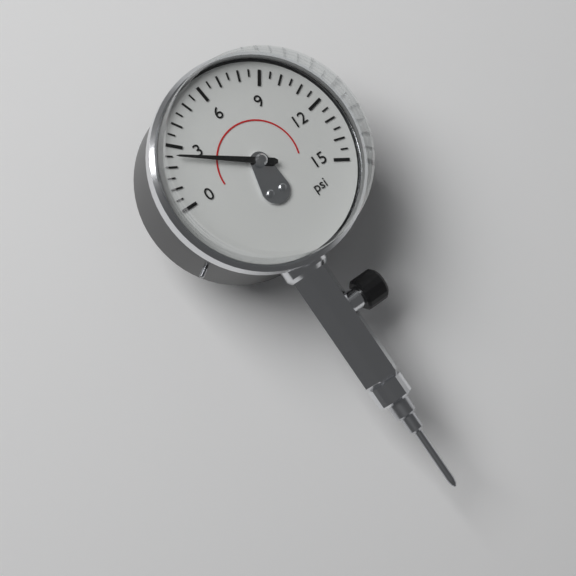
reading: 2.5 psi
